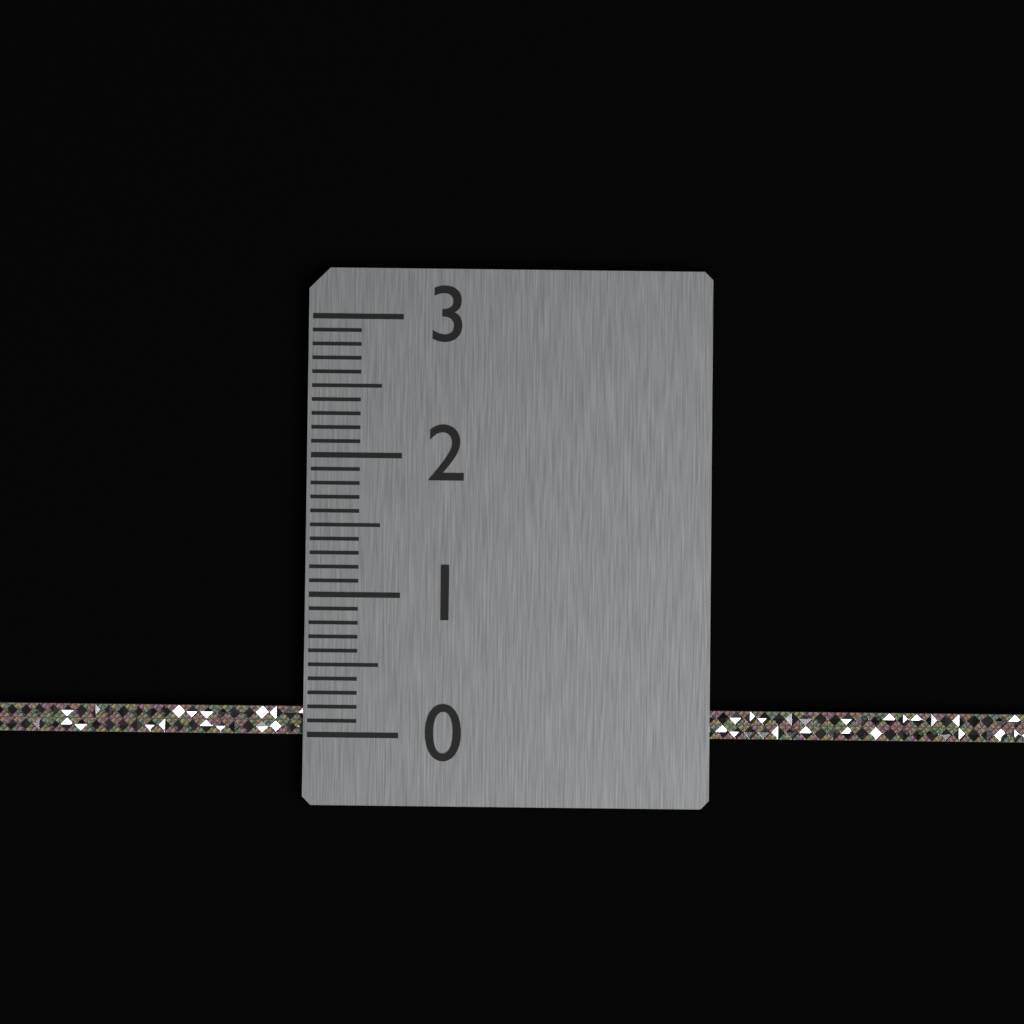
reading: 0.2 (no unit)
